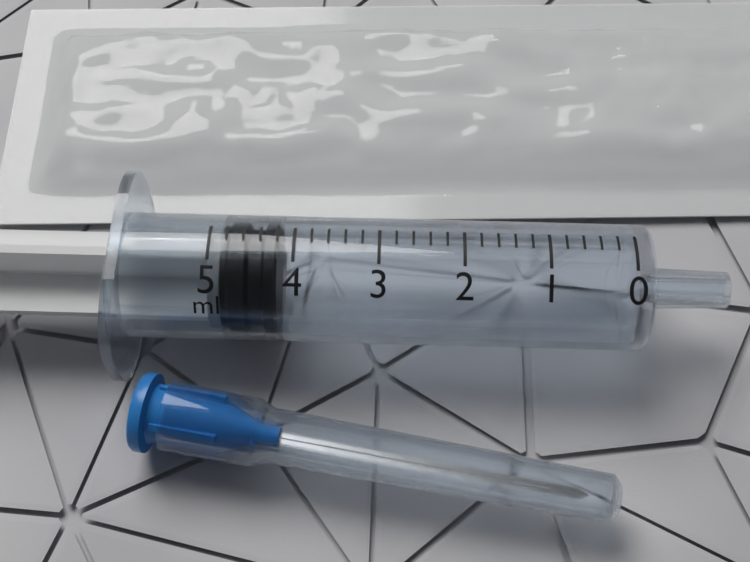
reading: 4.2 ml
